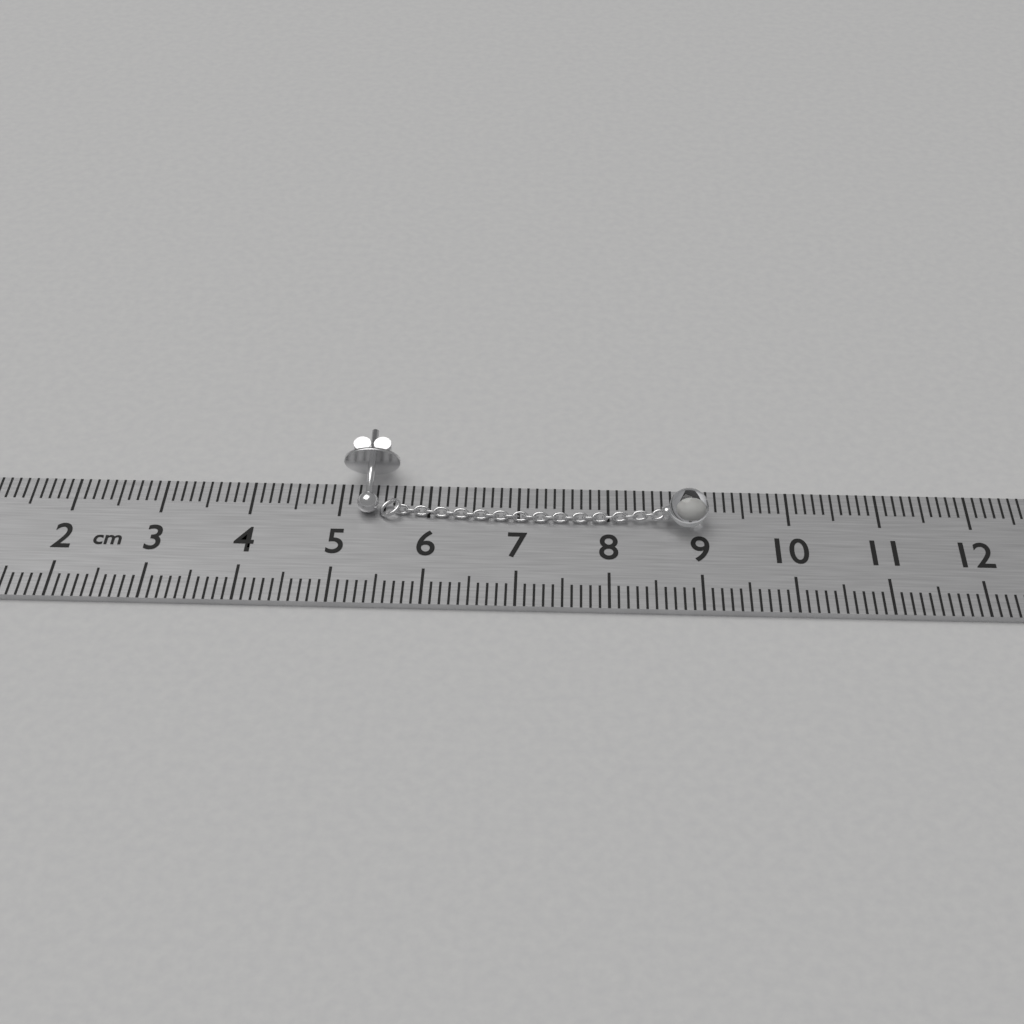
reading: 9.1 cm
